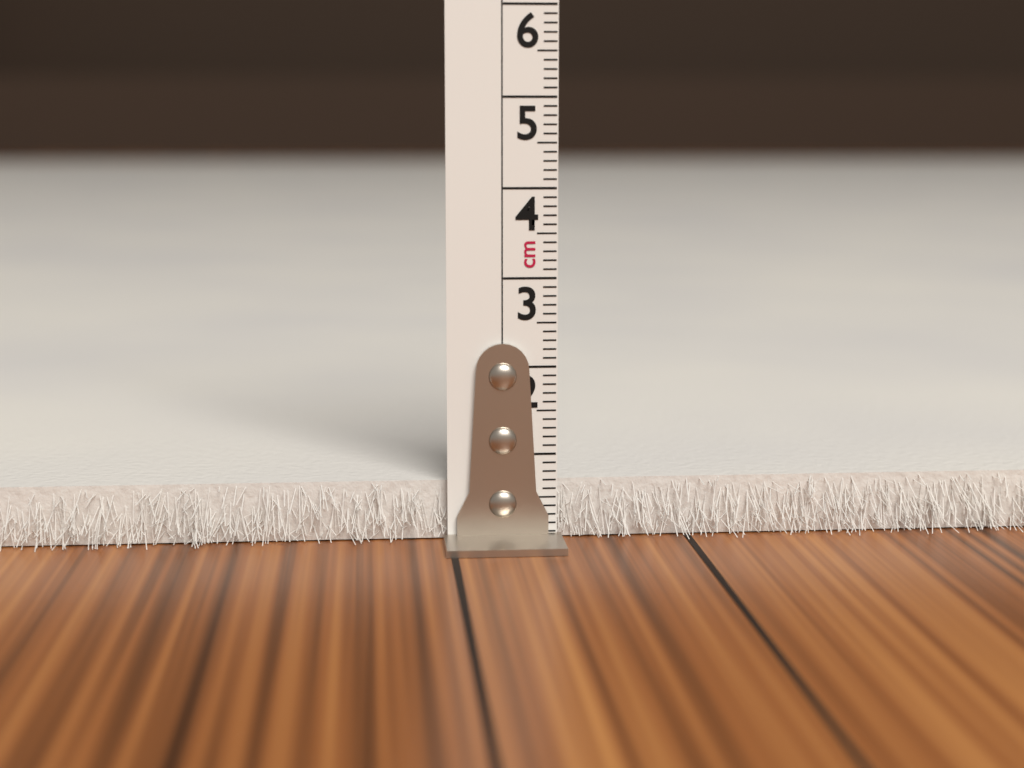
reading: 0.7 cm
